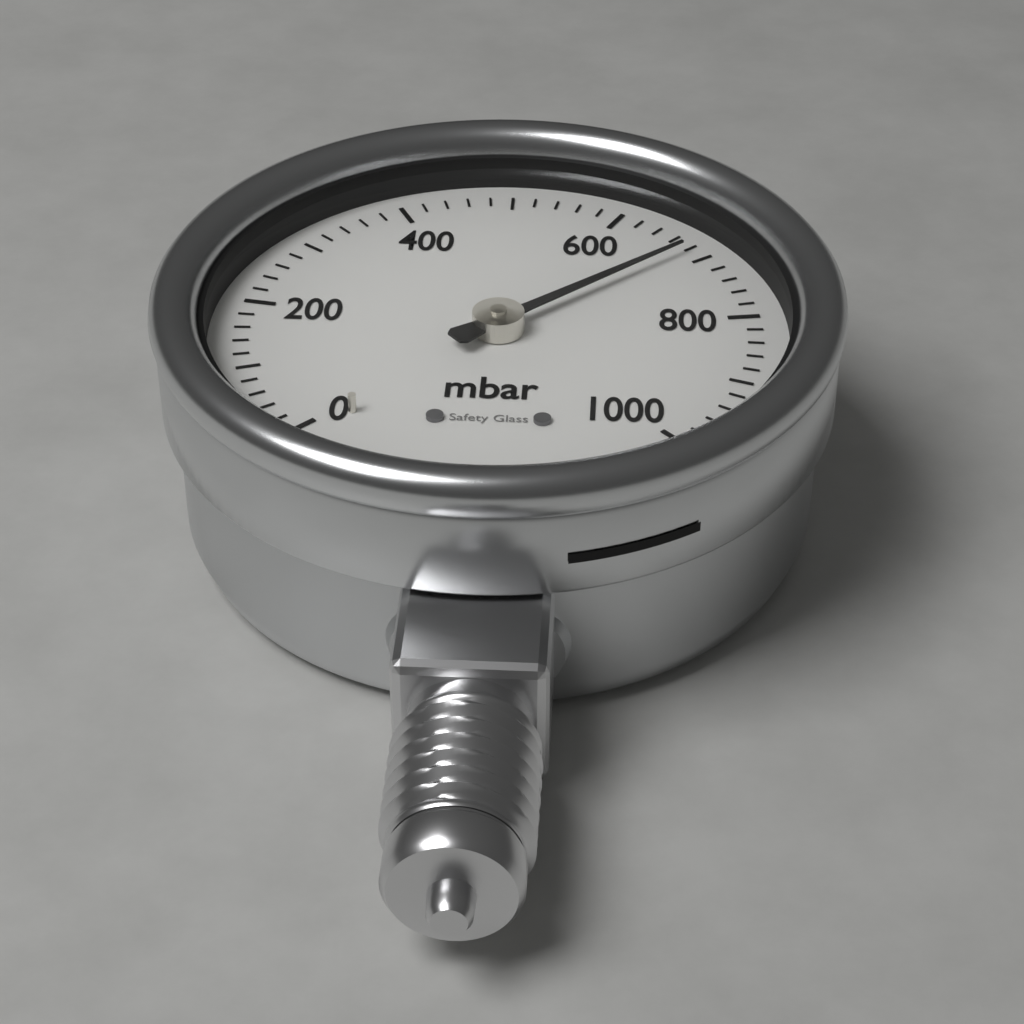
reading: 680 mbar
